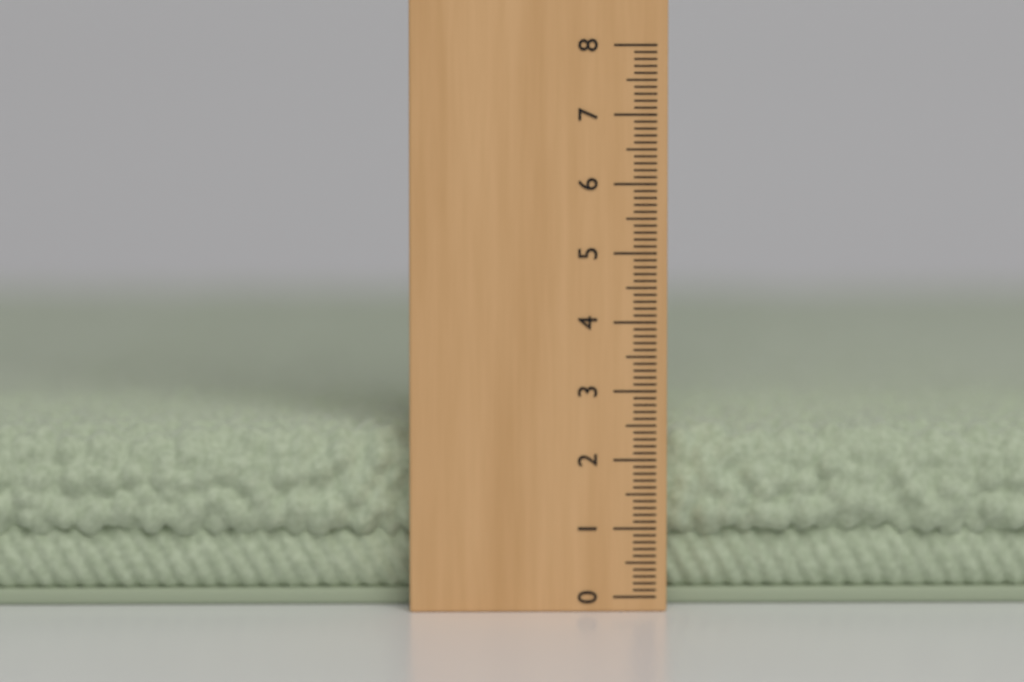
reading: 2.5 (no unit)
